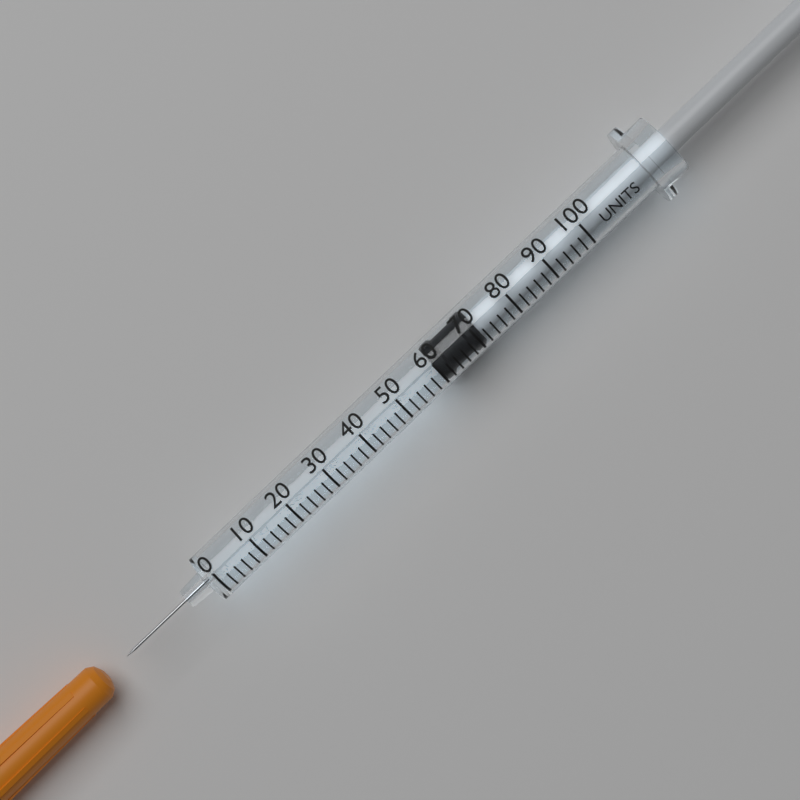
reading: 60 units
